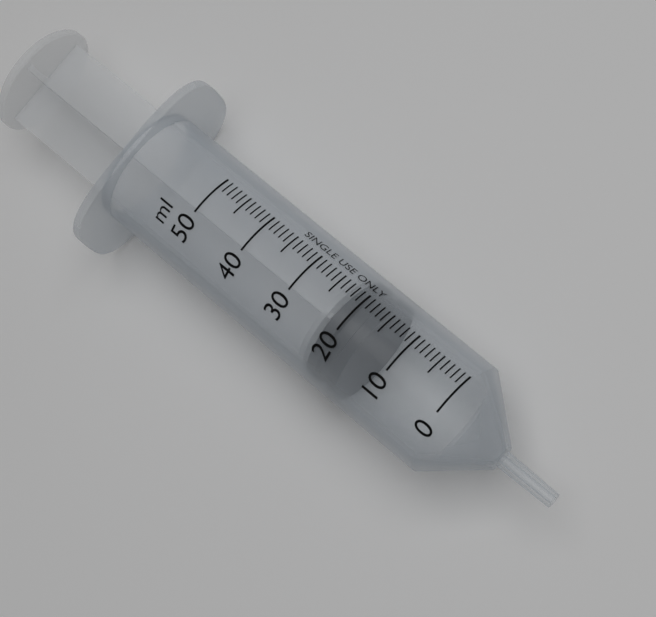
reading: 16 ml
